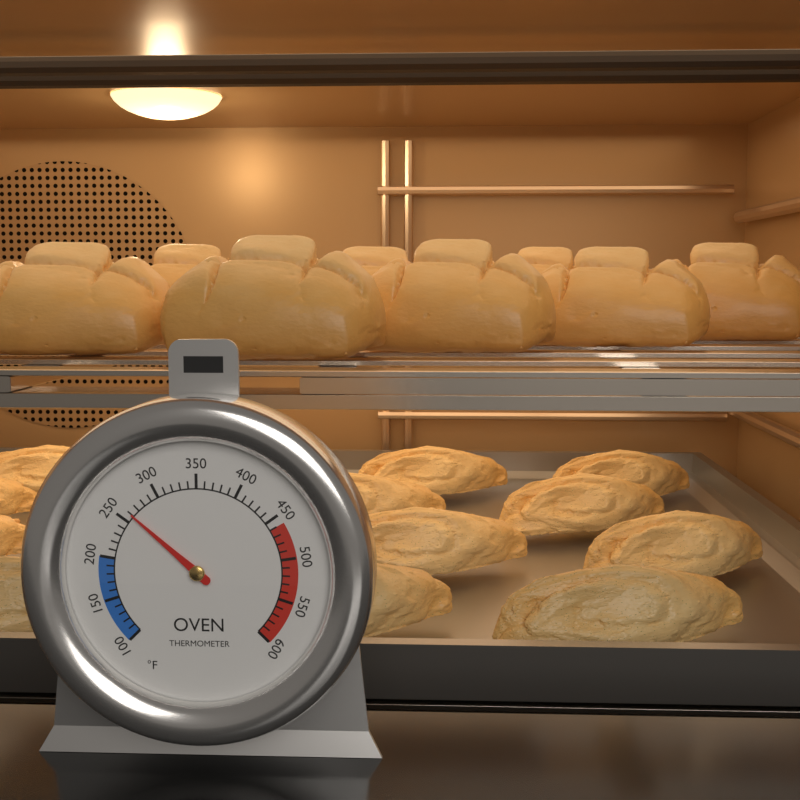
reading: 260 °F
